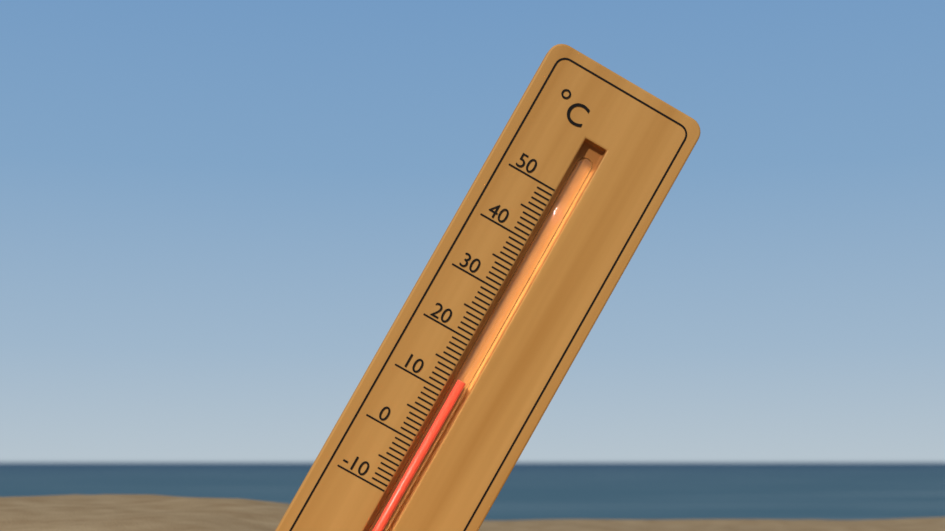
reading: 13 °C
